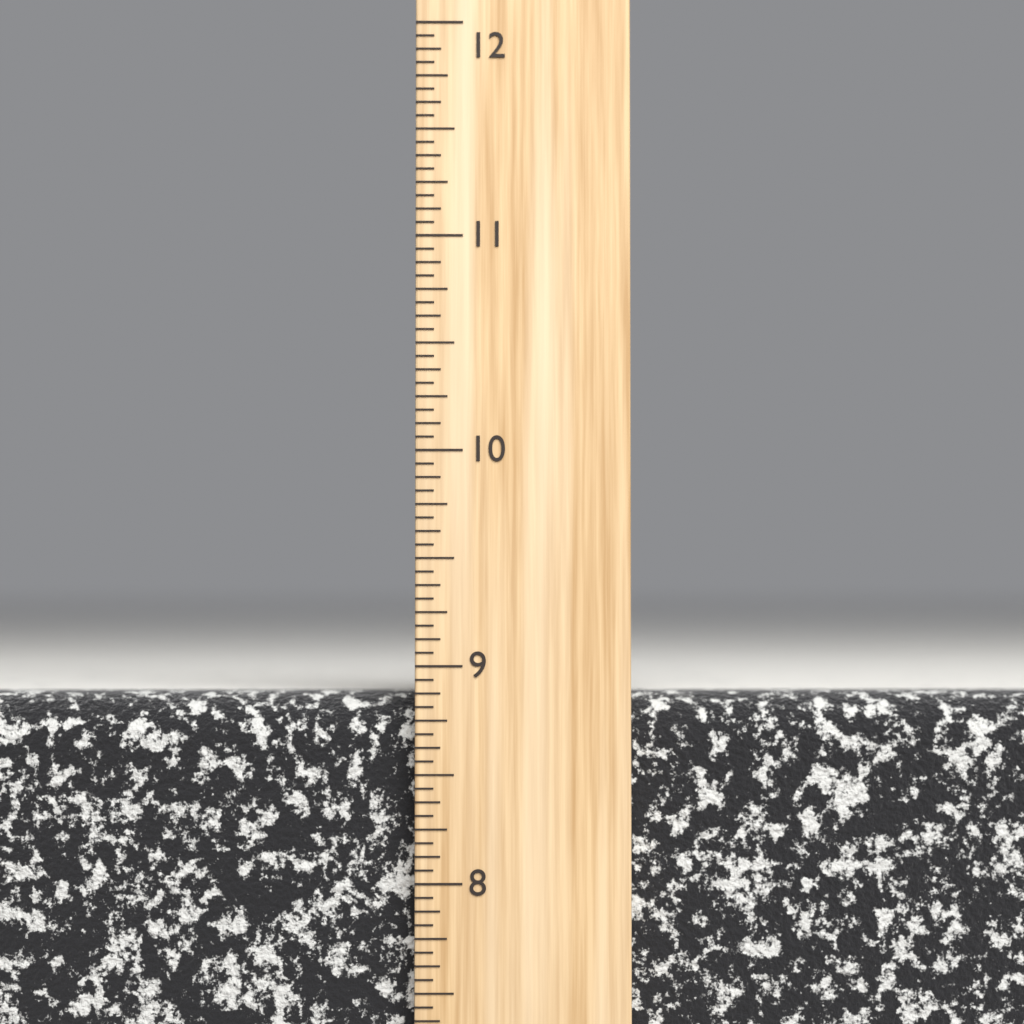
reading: 8.8750 inch
